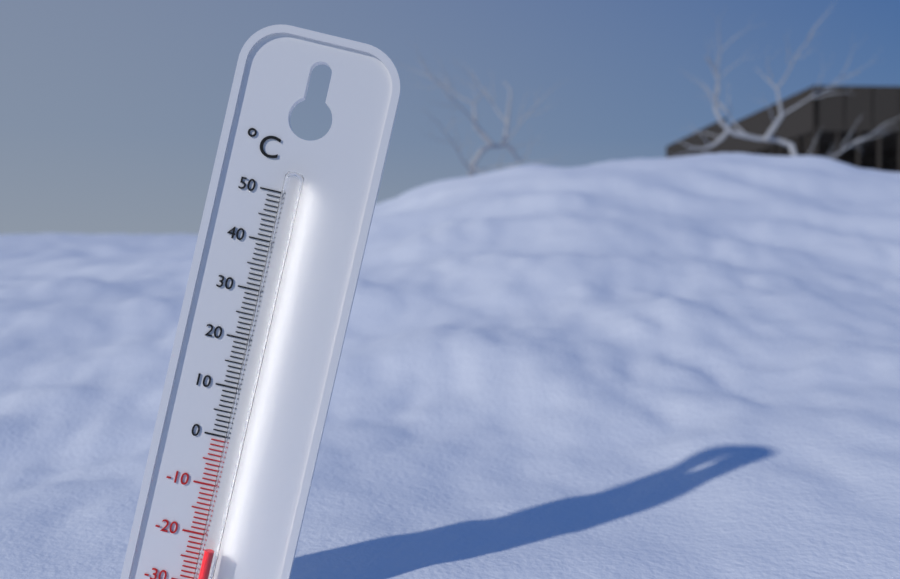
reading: -22 °C
